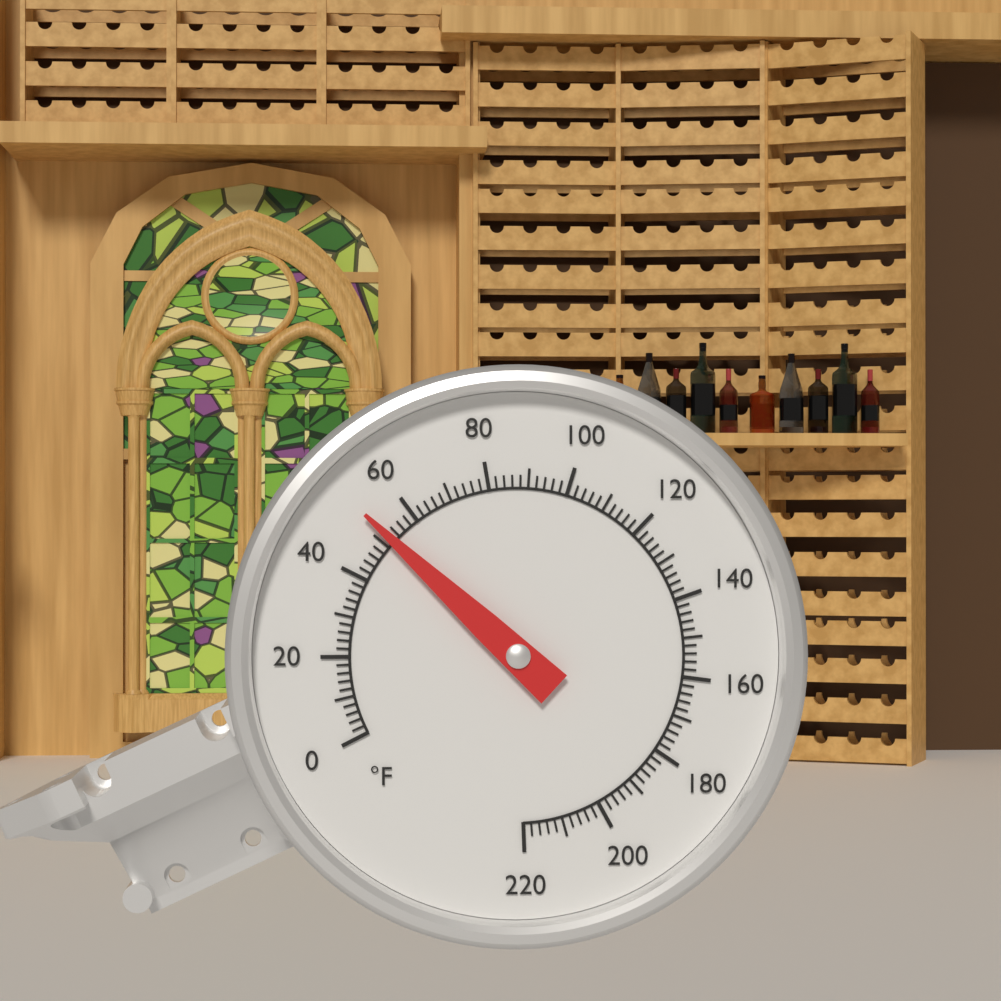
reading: 52 °F
